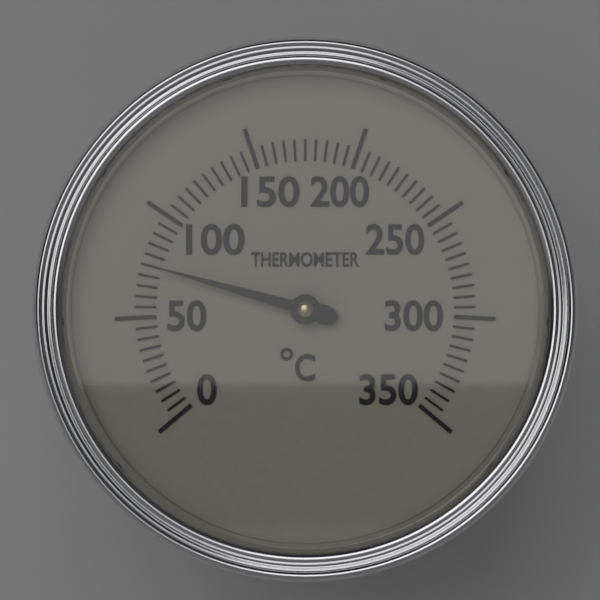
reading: 75 °C
